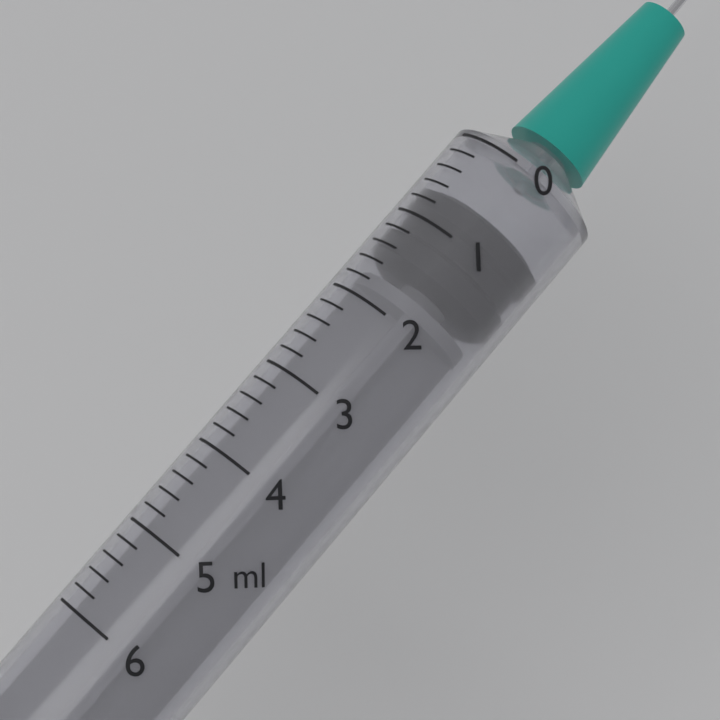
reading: 0.6 ml
